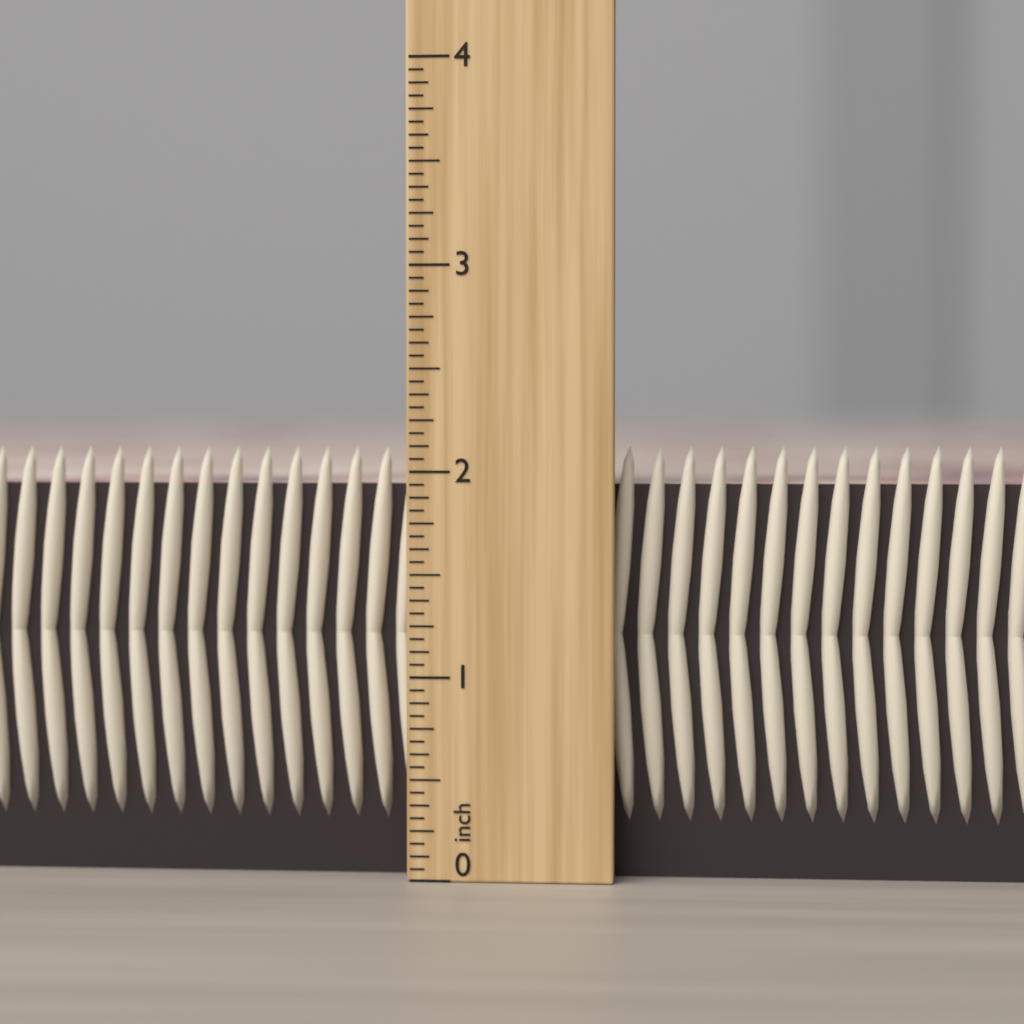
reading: 2.1250 inch
